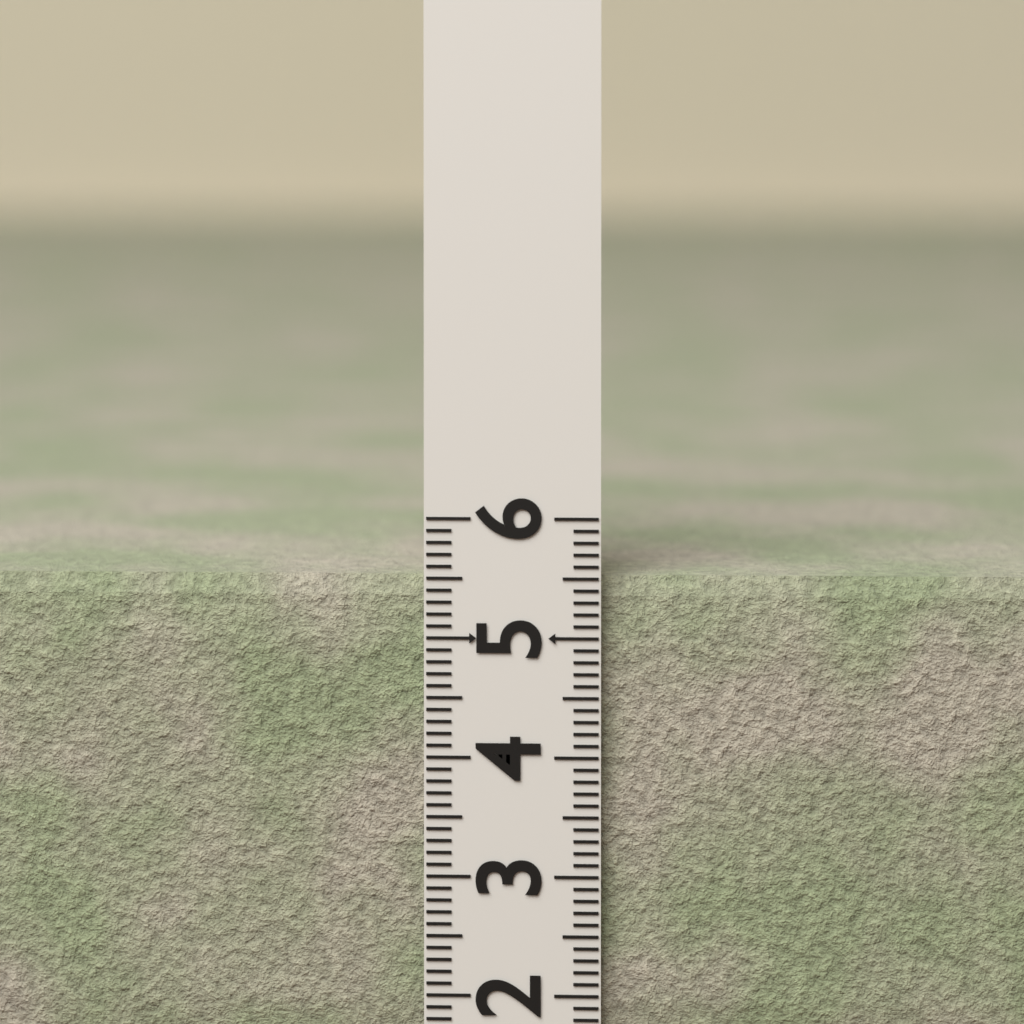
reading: 5.5 (no unit)
